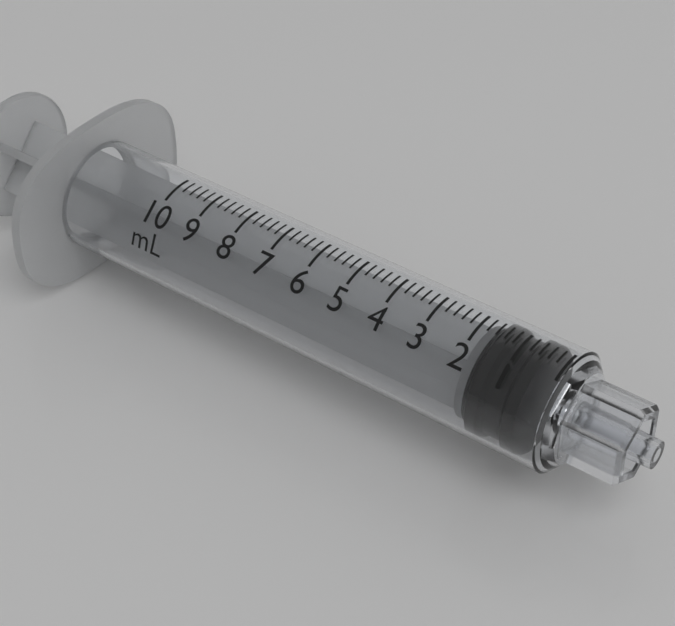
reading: 0.4 mL
